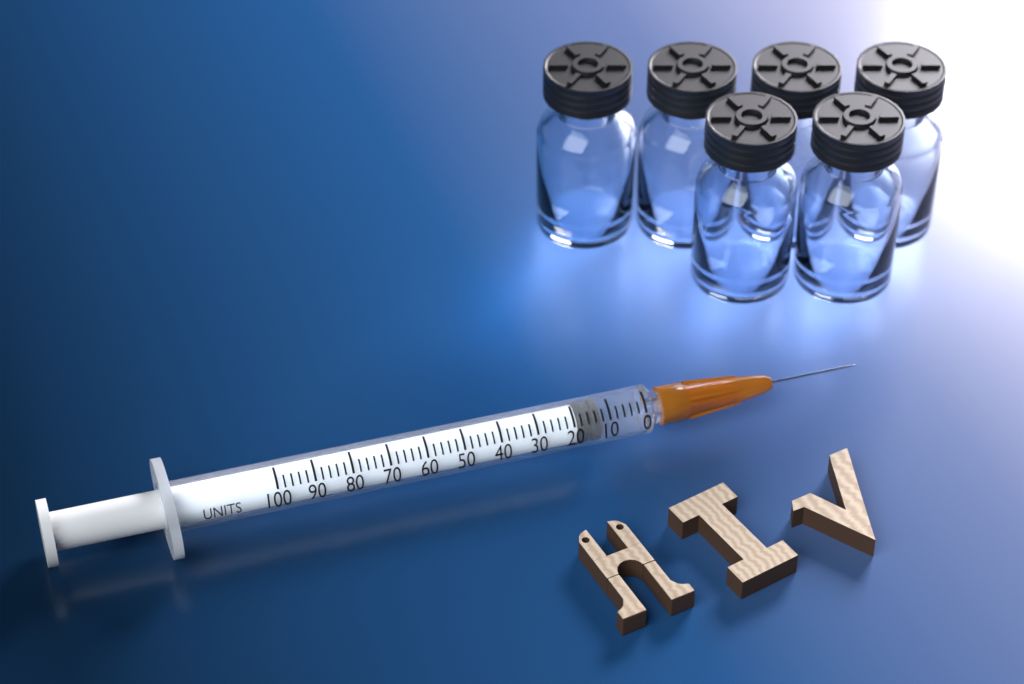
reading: 12 units
